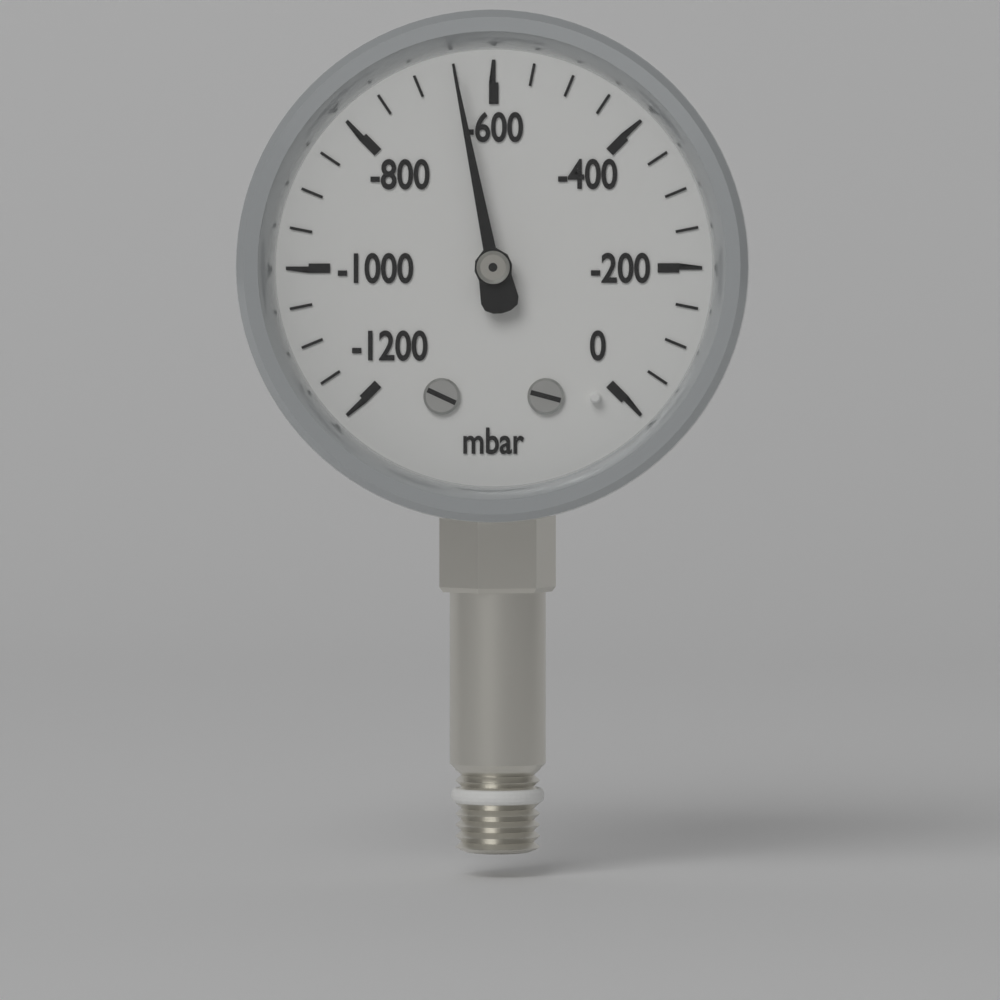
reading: -650 mbar
